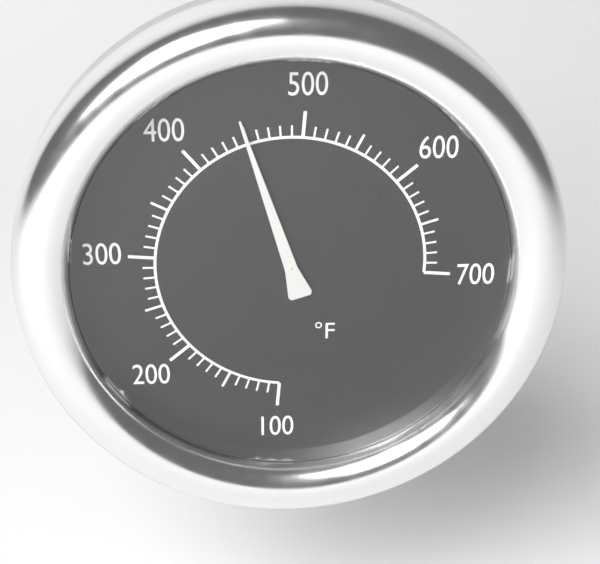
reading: 450 °F
